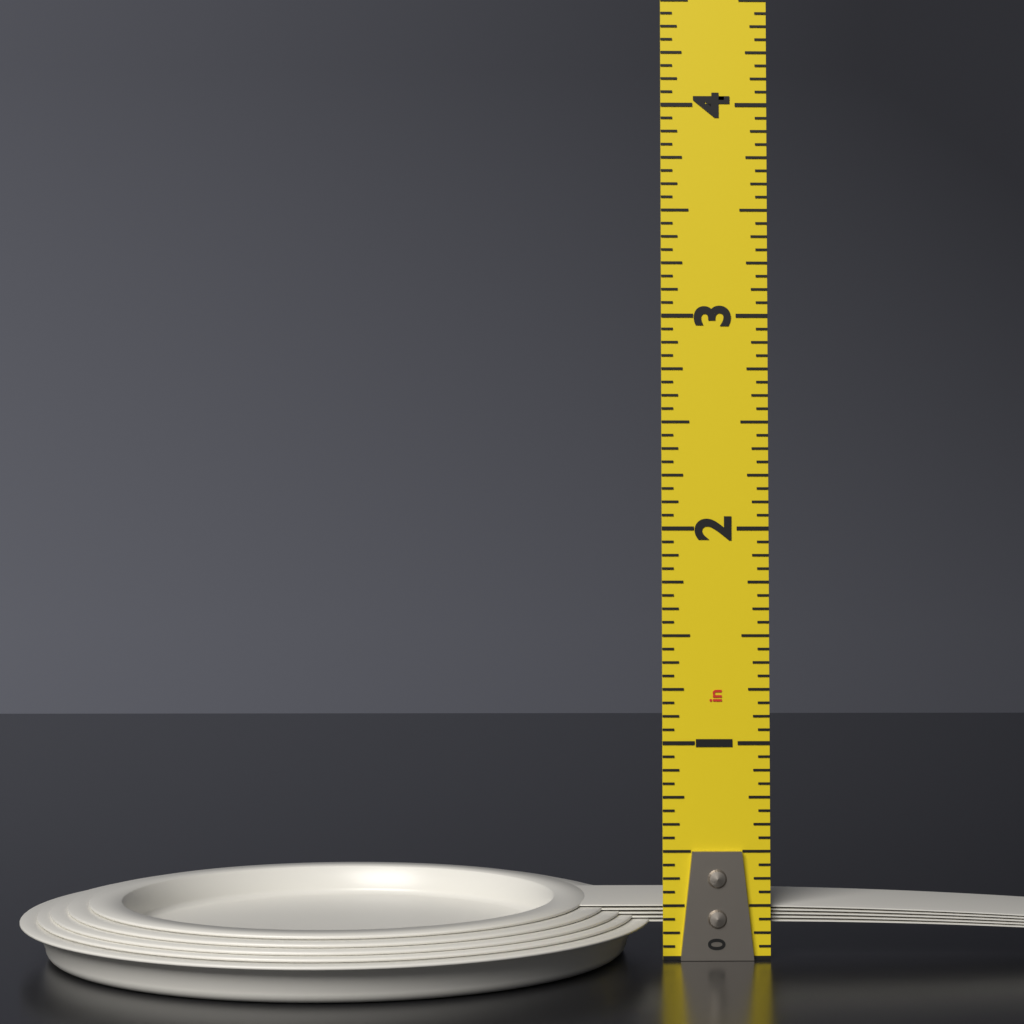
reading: 0.2500 in
